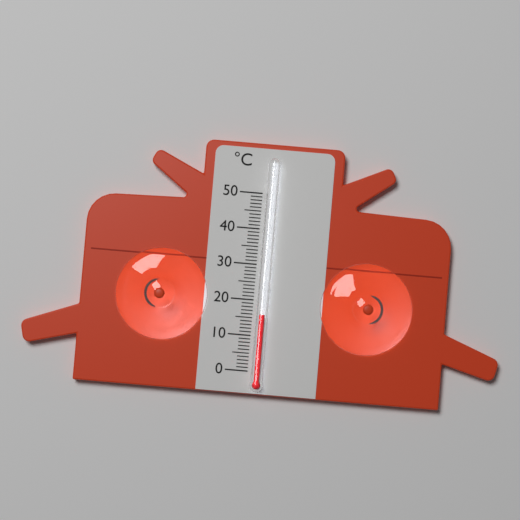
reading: 16 °C
